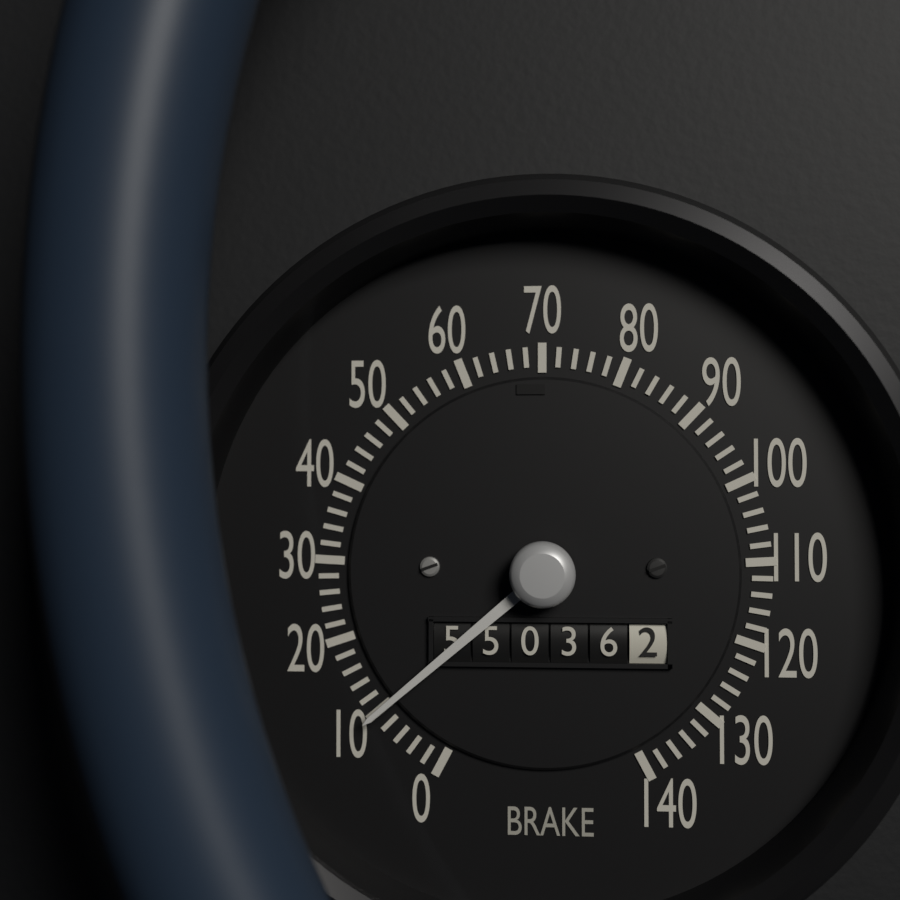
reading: 10 (no unit)
